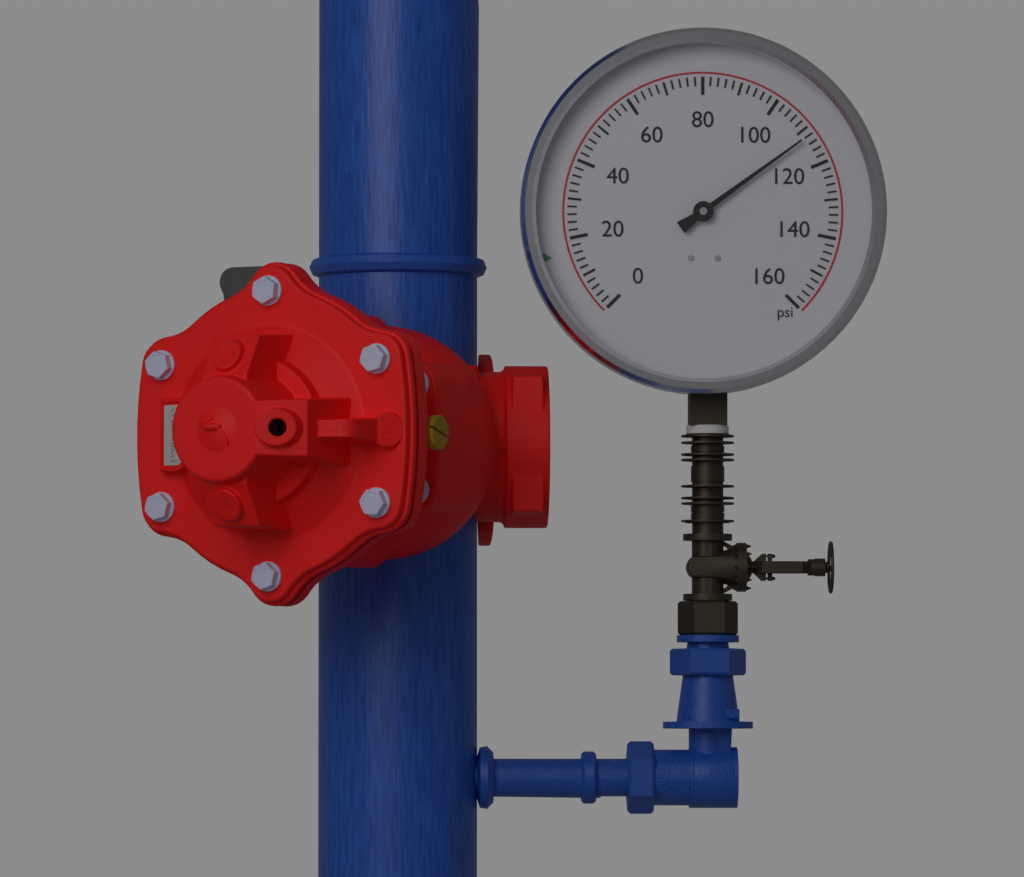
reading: 112 psi
